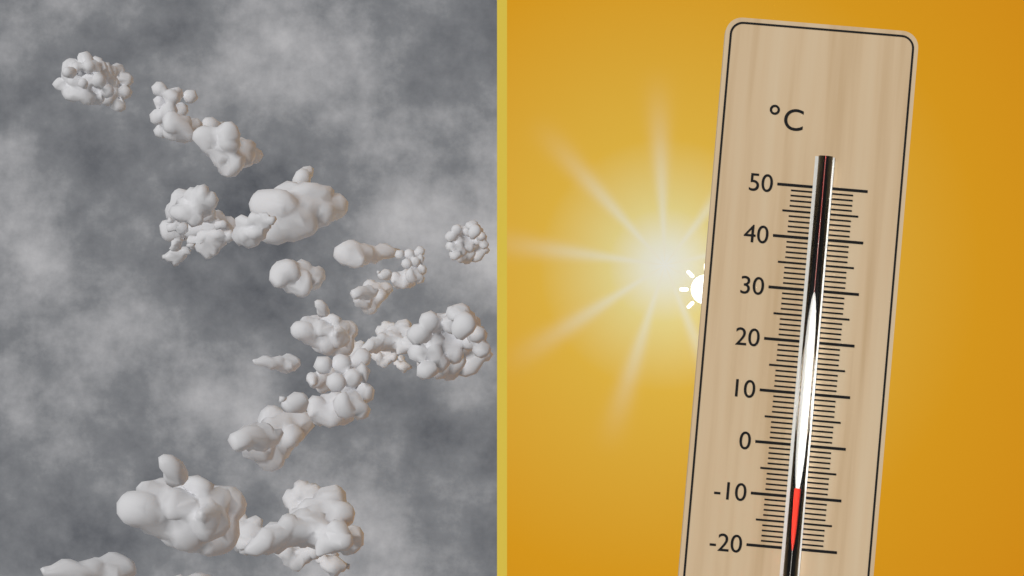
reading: -8 °C
